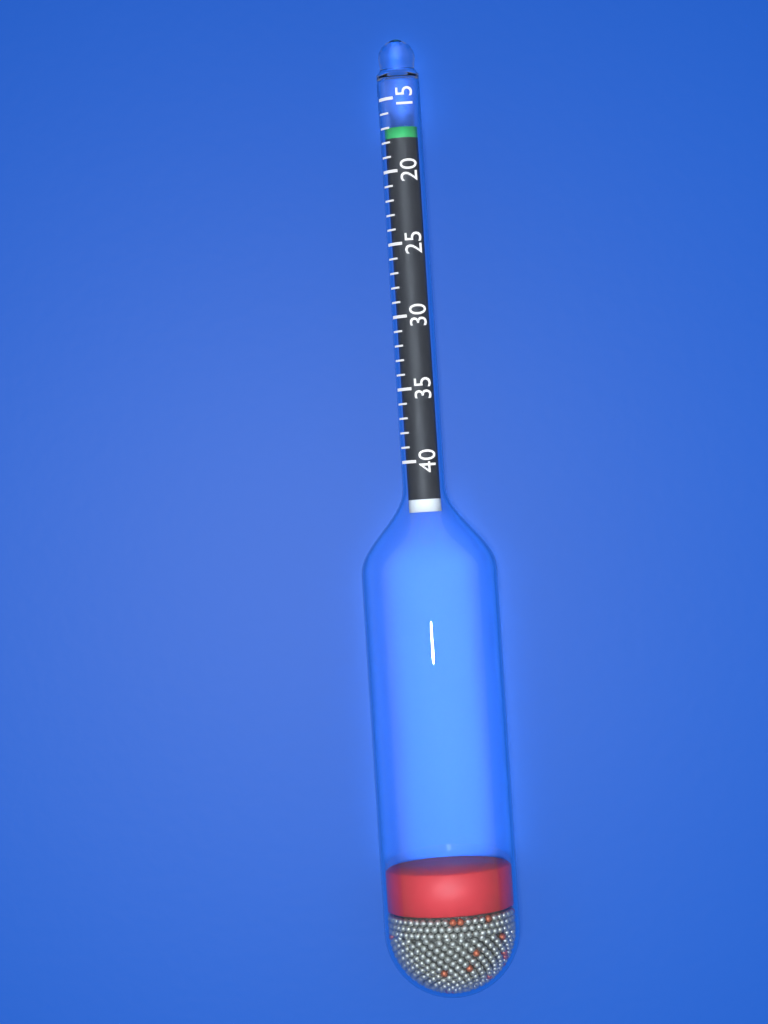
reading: 17 (no unit)
